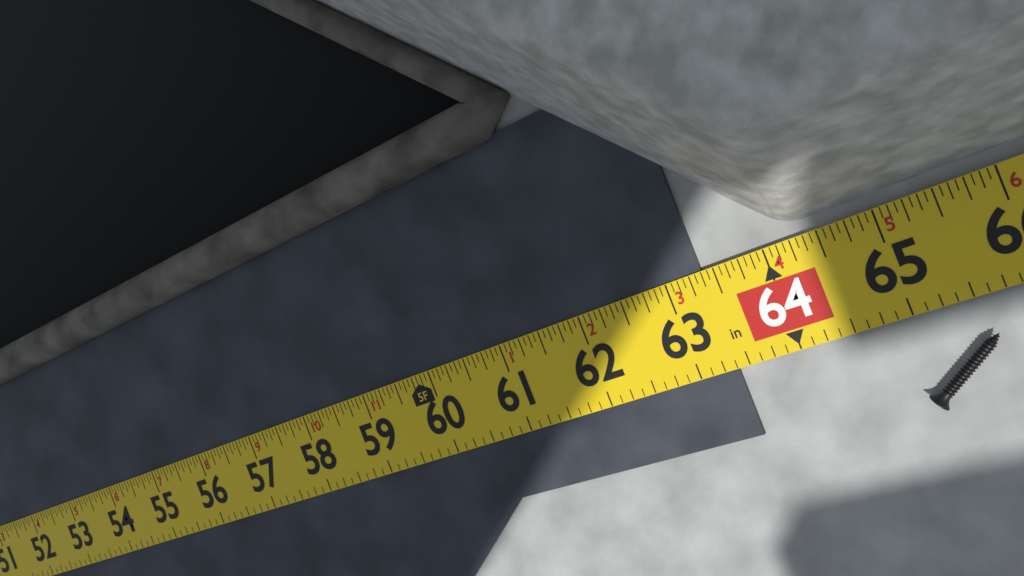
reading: 63.3750 in
